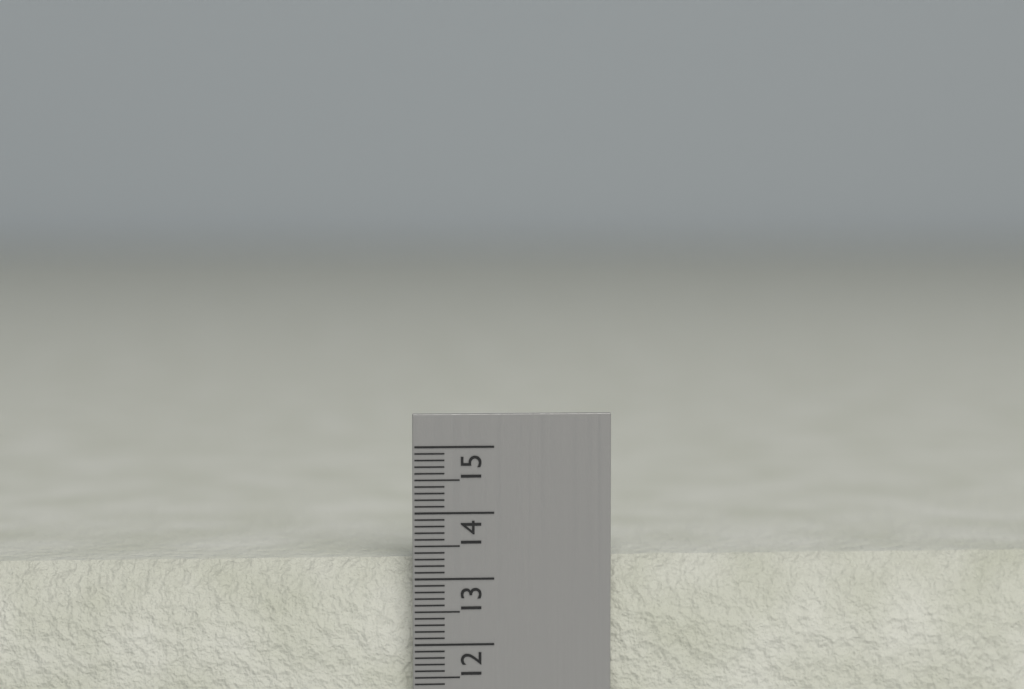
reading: 13.3 cm
